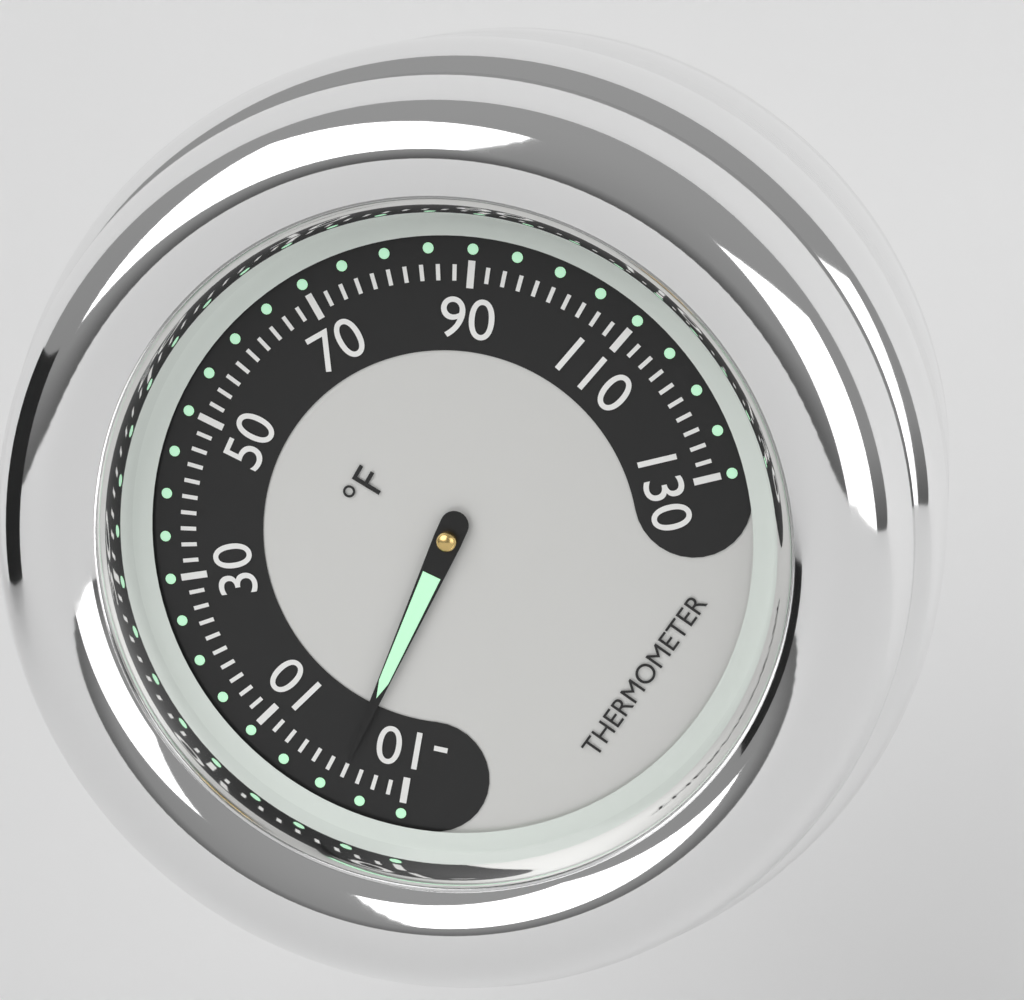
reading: -2 °F
